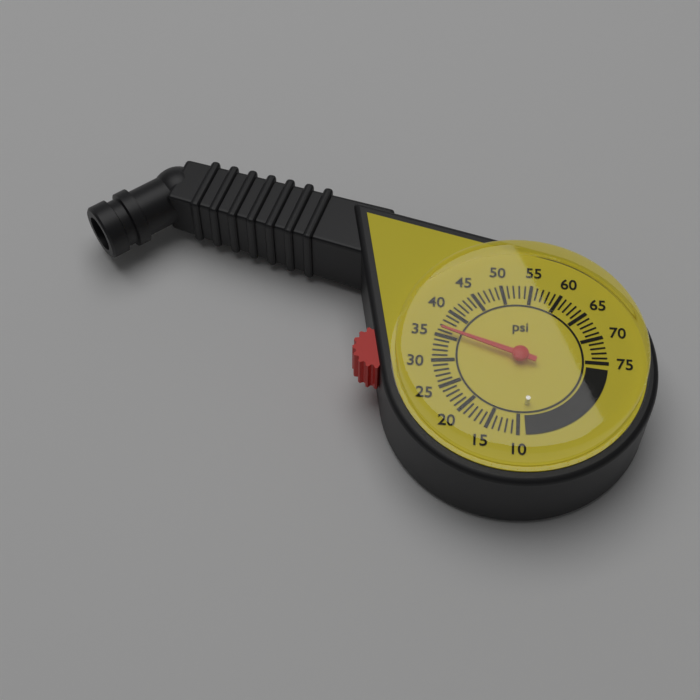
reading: 36 psi
